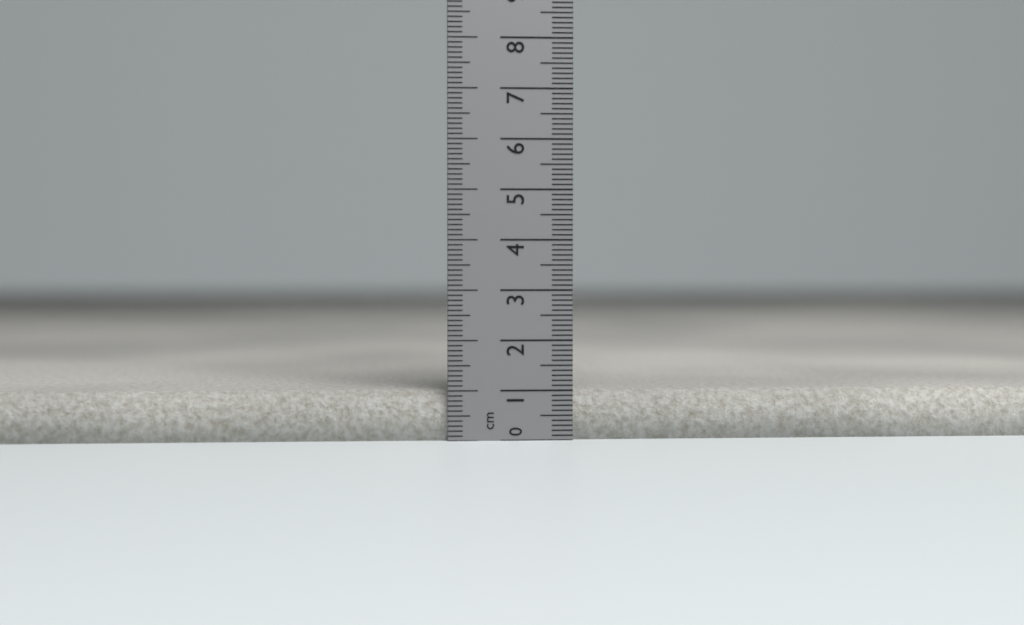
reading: 1.0 cm
